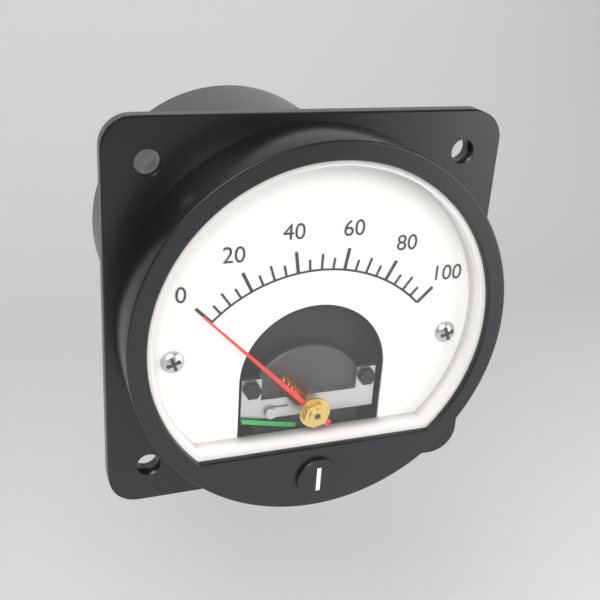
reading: 0 (no unit)
